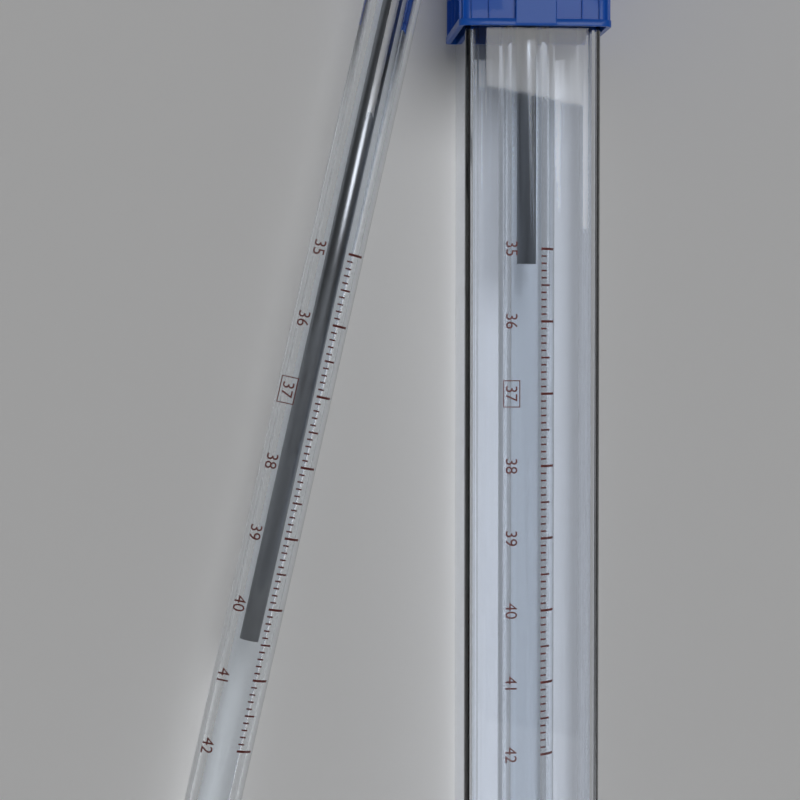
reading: 40.5 °C
